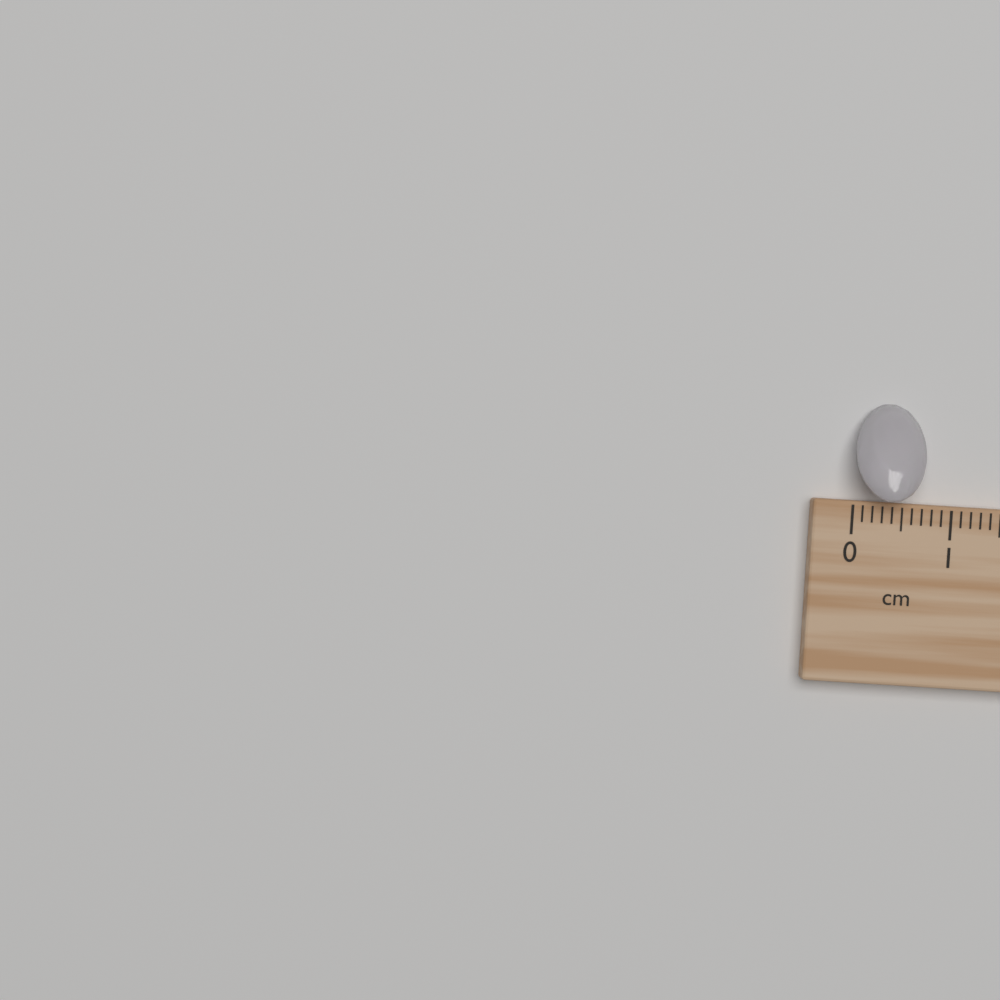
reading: 0.7 cm
